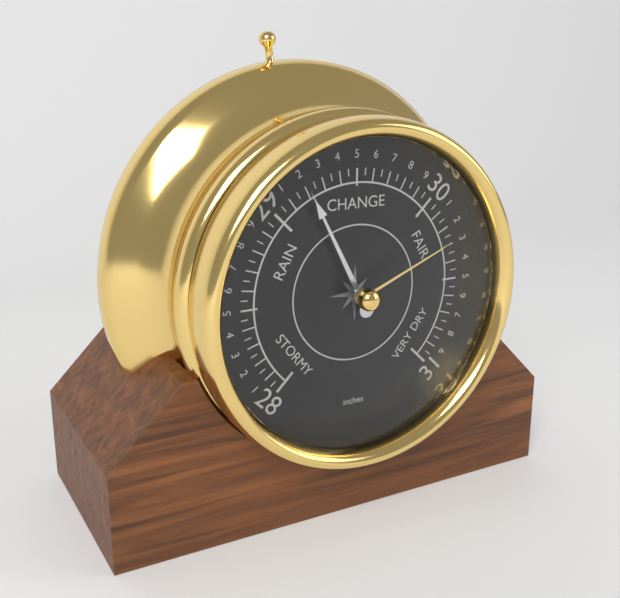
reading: 29.20 inches
